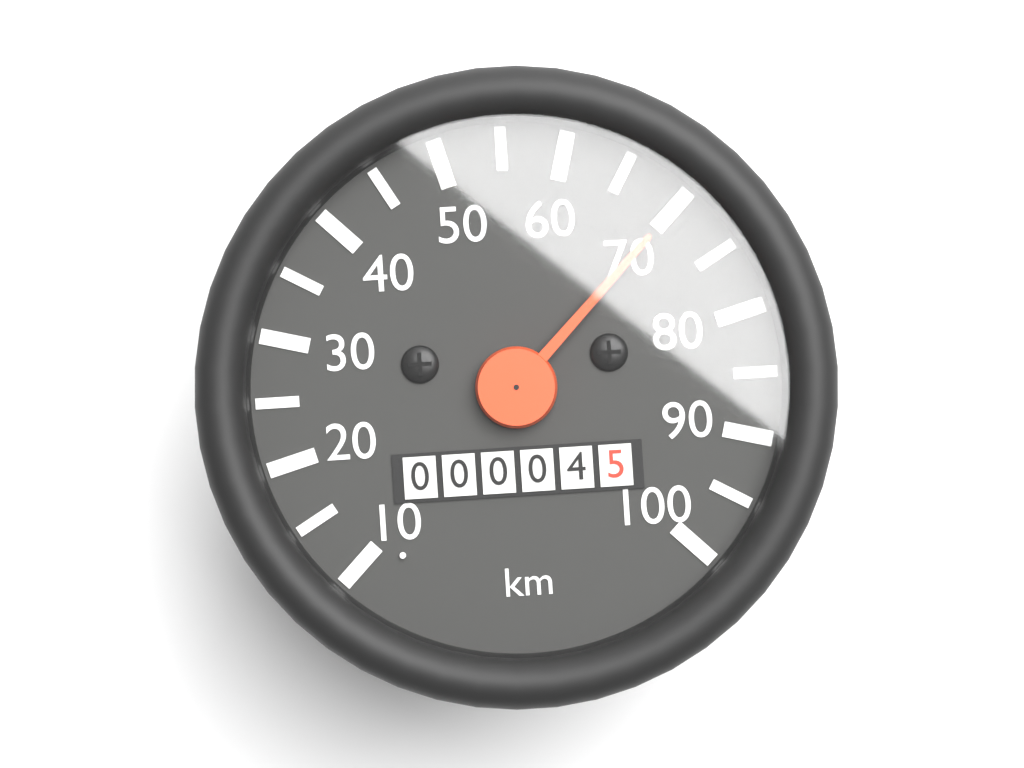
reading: 70 km/h
